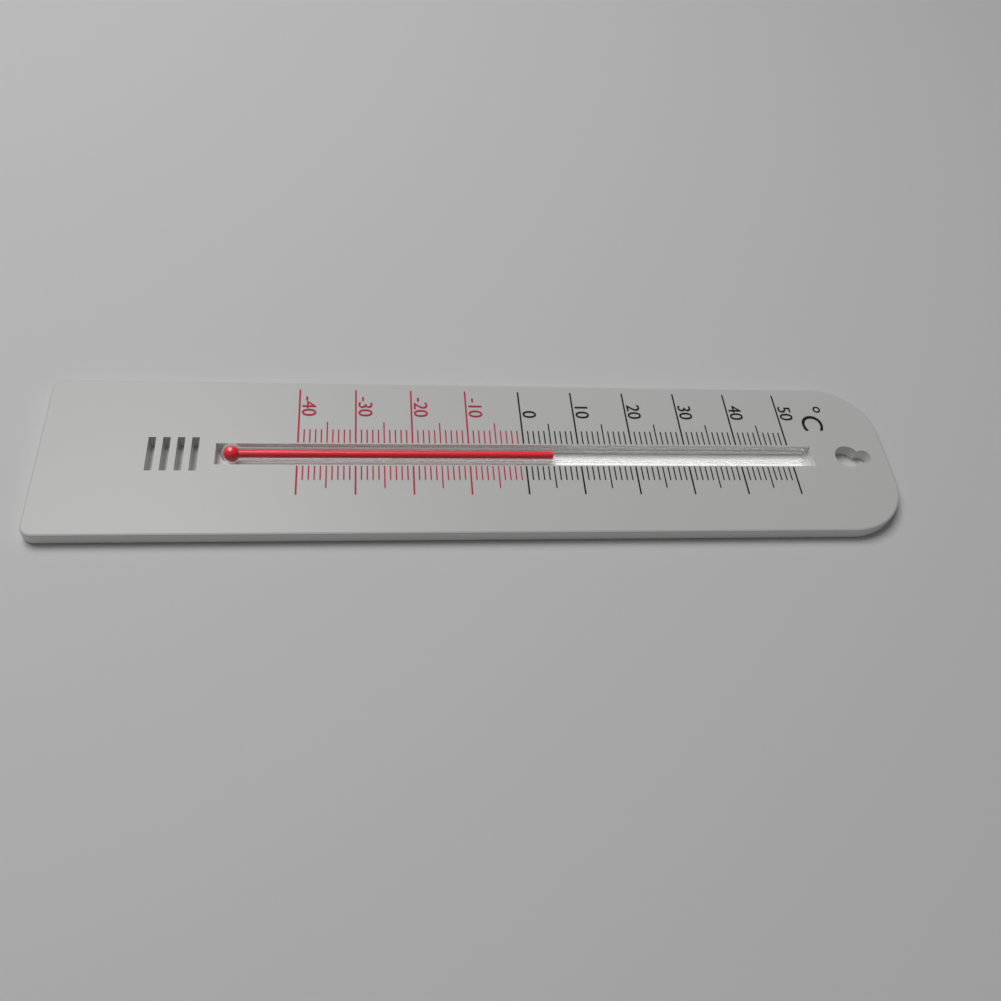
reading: 5 °C
